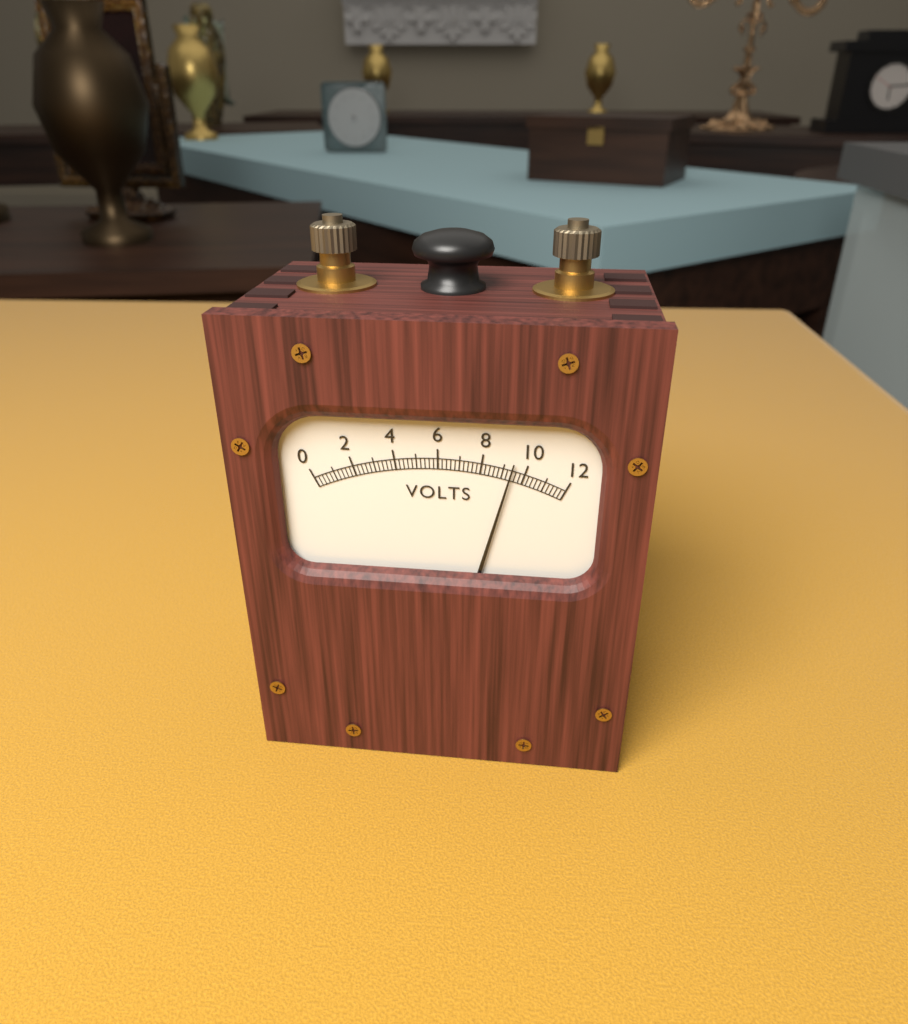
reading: 9.4 V
